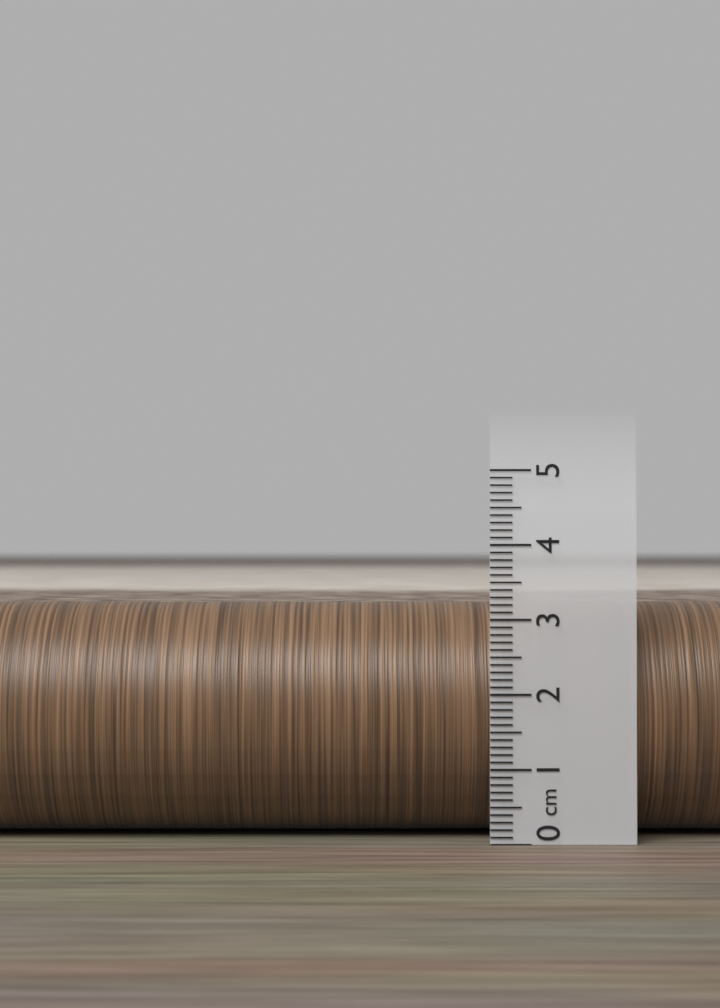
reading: 3.2 cm
